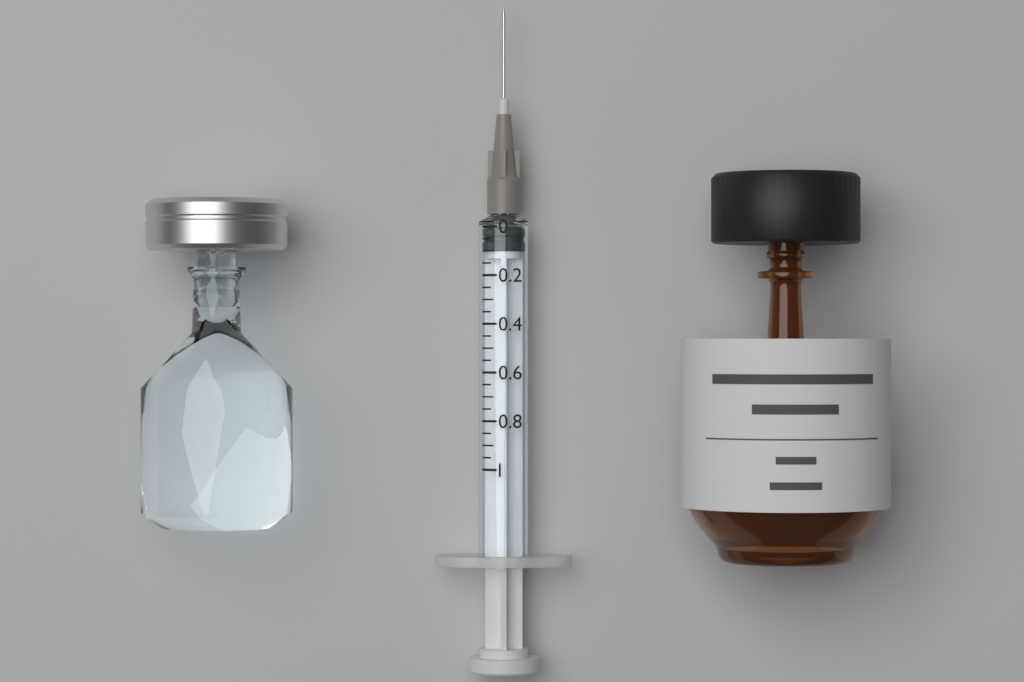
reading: 0.00 (no unit)
